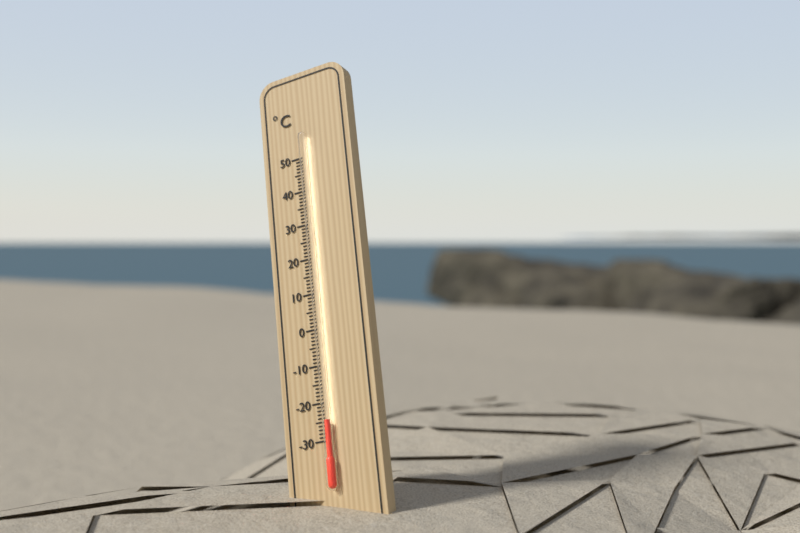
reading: -25 °C
